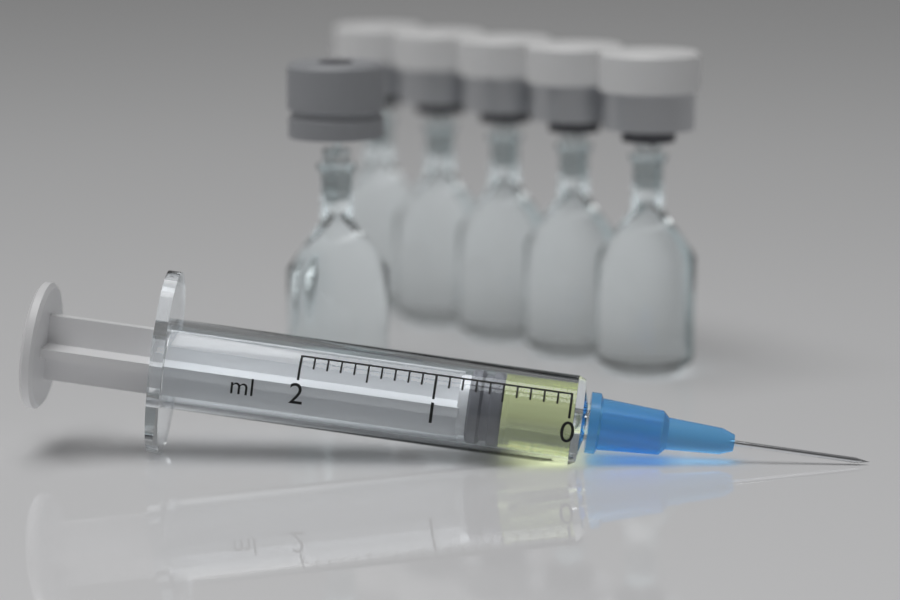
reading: 0.5 ml
